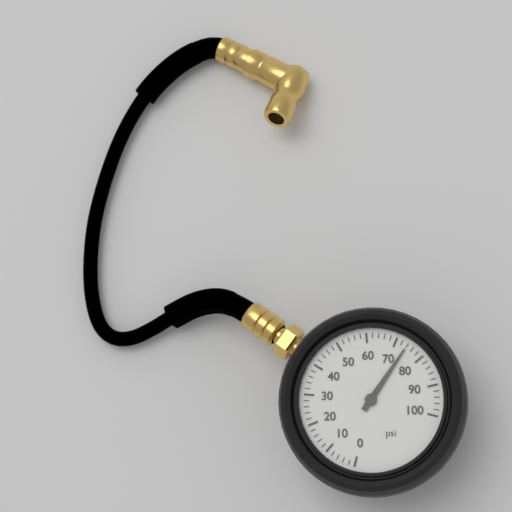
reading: 74 psi
